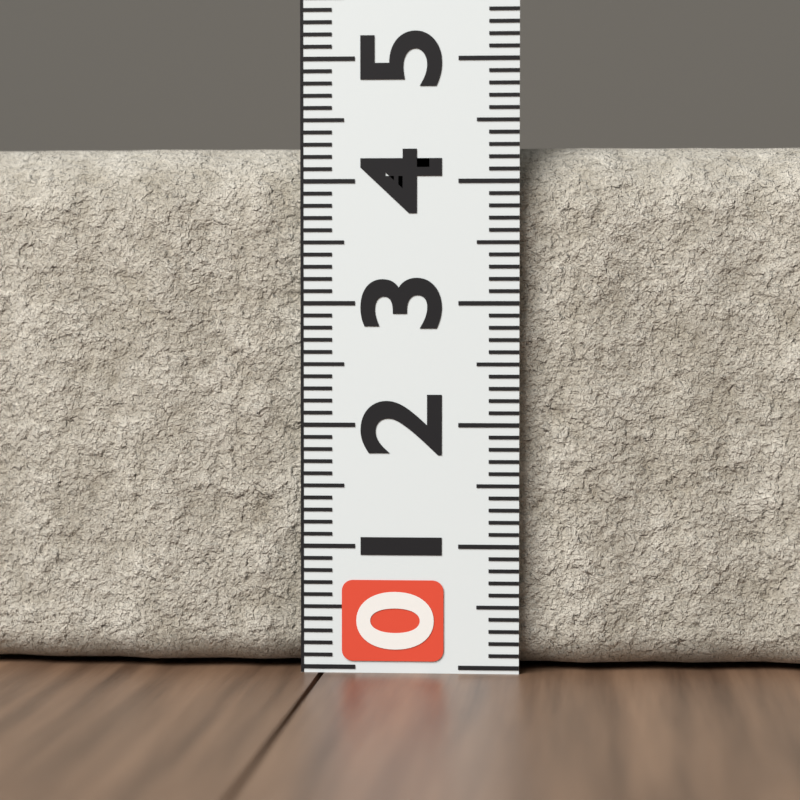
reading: 4.3 (no unit)
